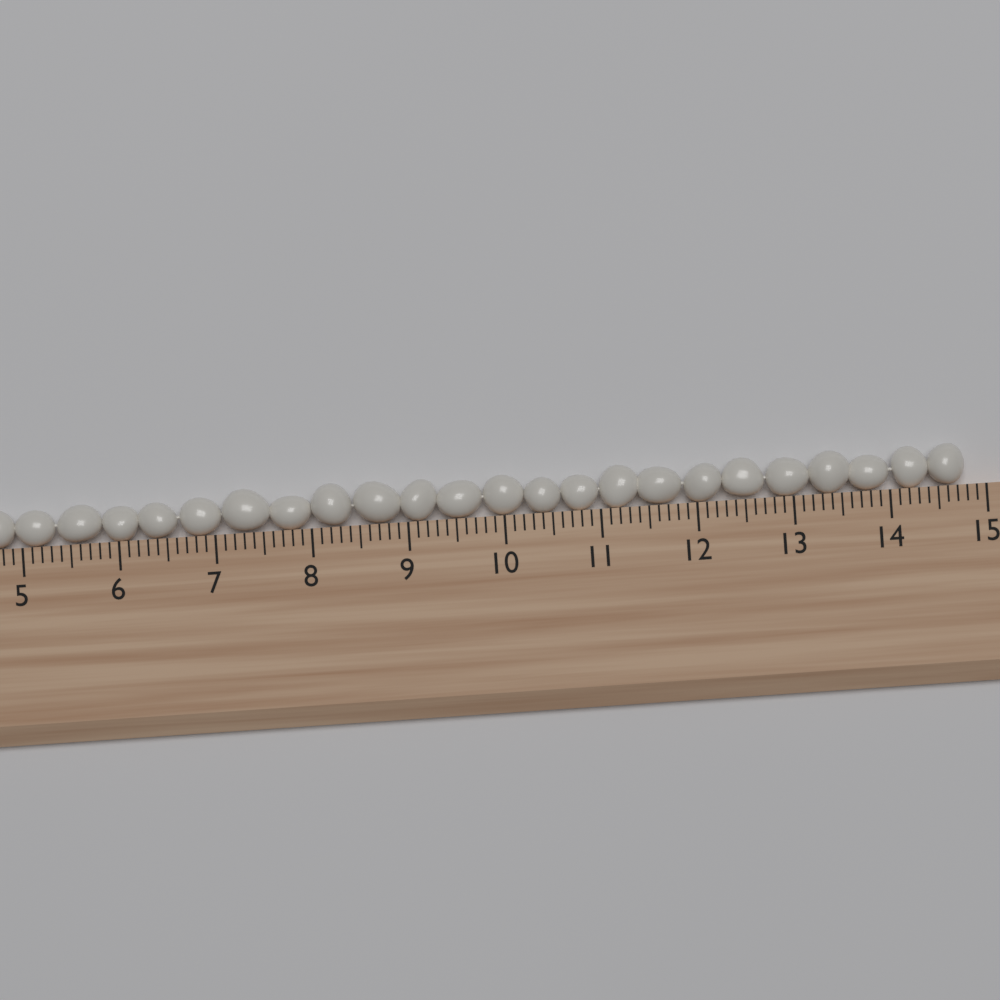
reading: 14.8 (no unit)
